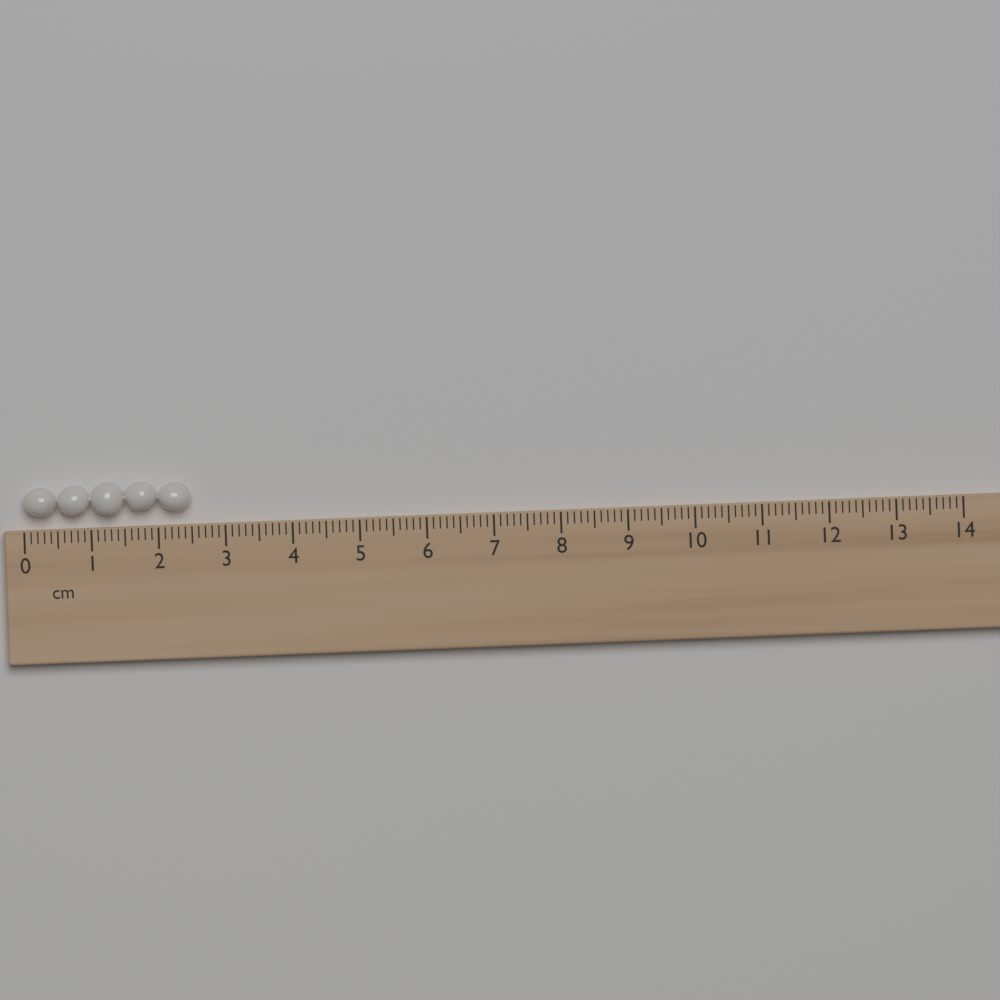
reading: 2.5 cm
